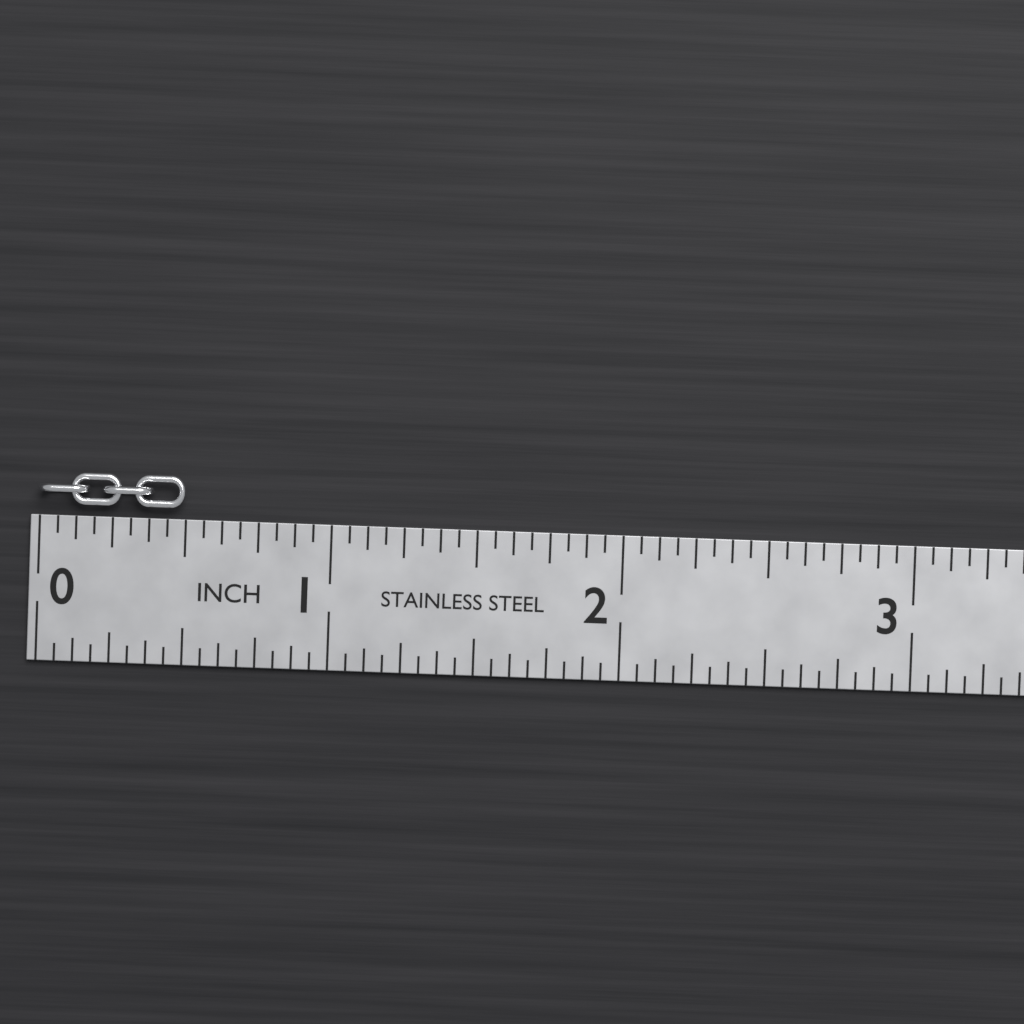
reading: 0.5000 in
